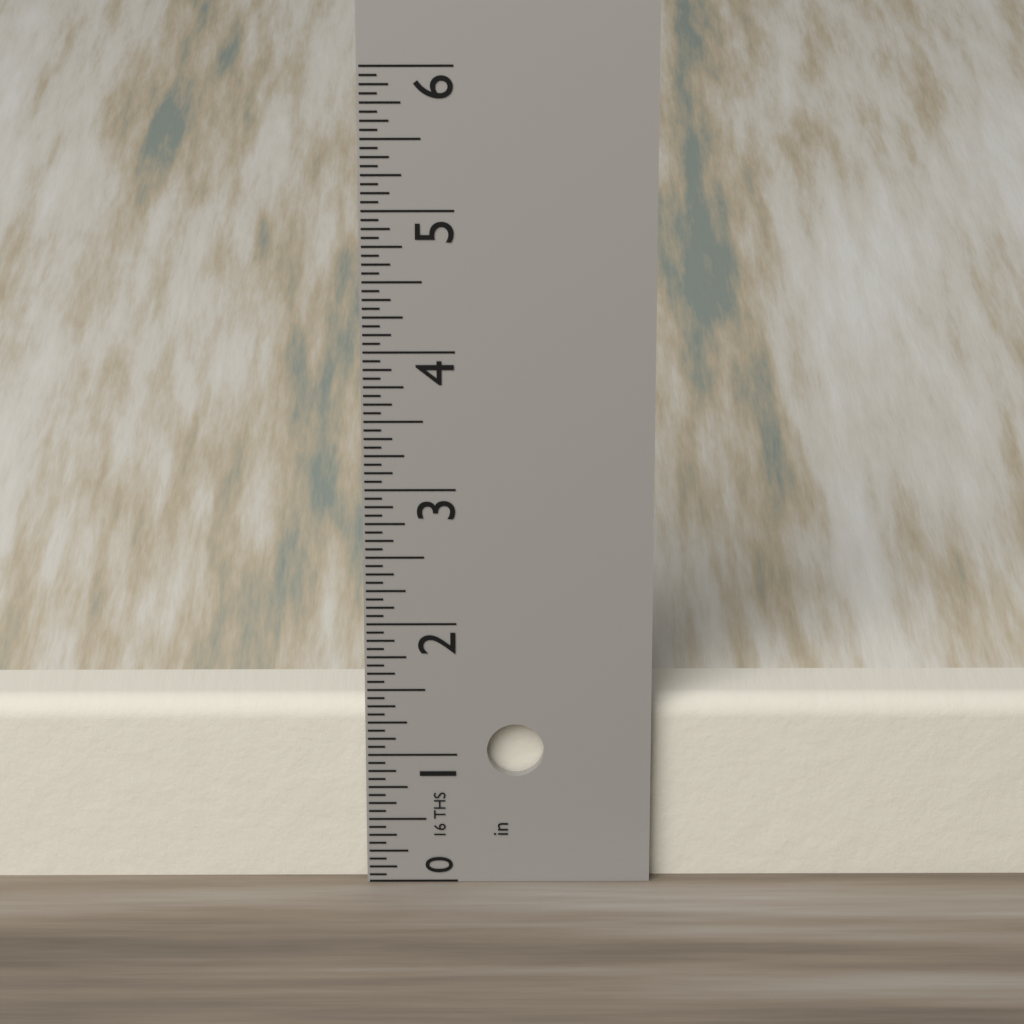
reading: 1.3750 in
